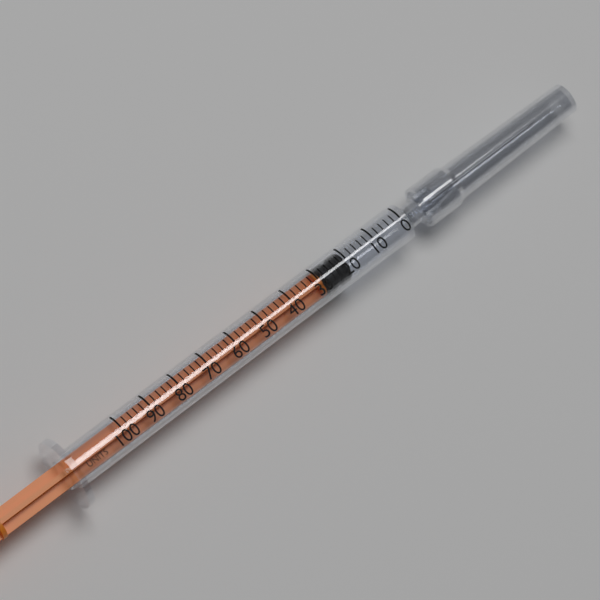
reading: 20 units
